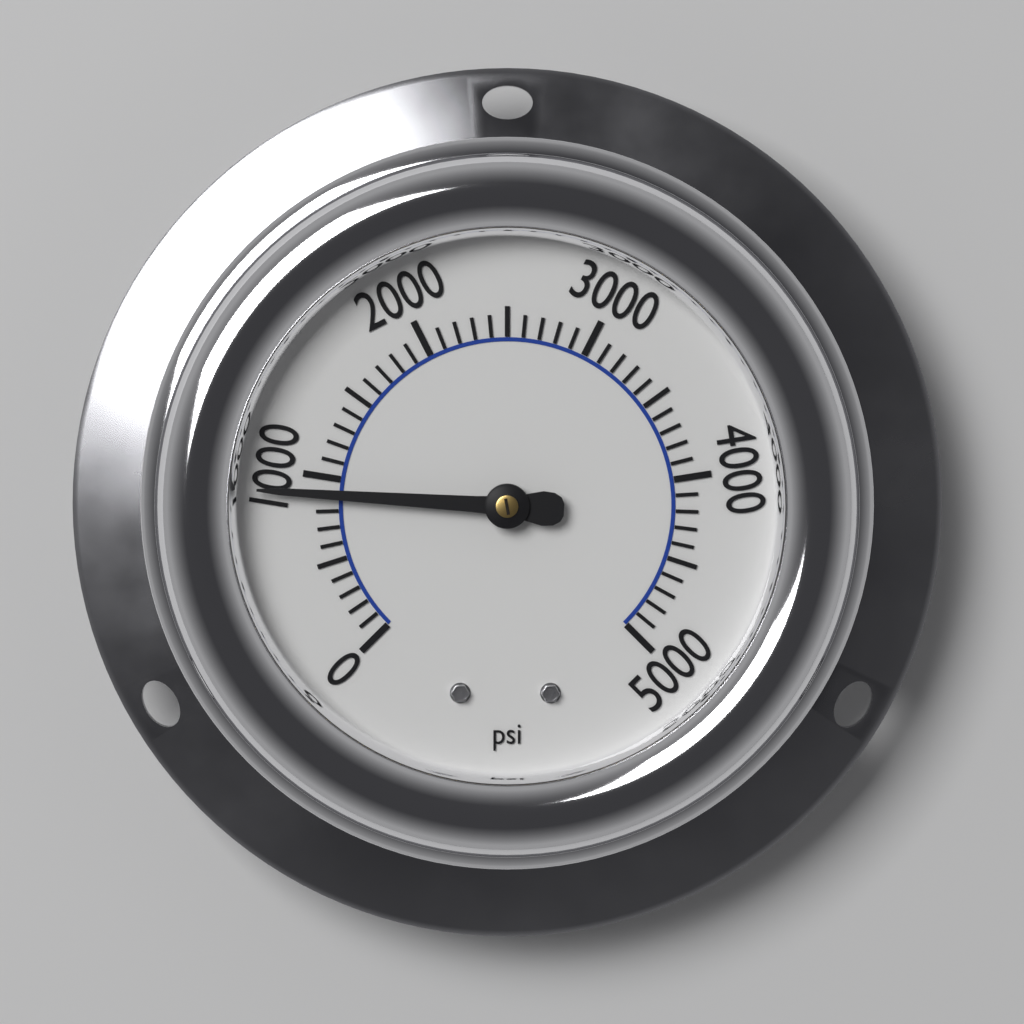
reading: 900 psi
